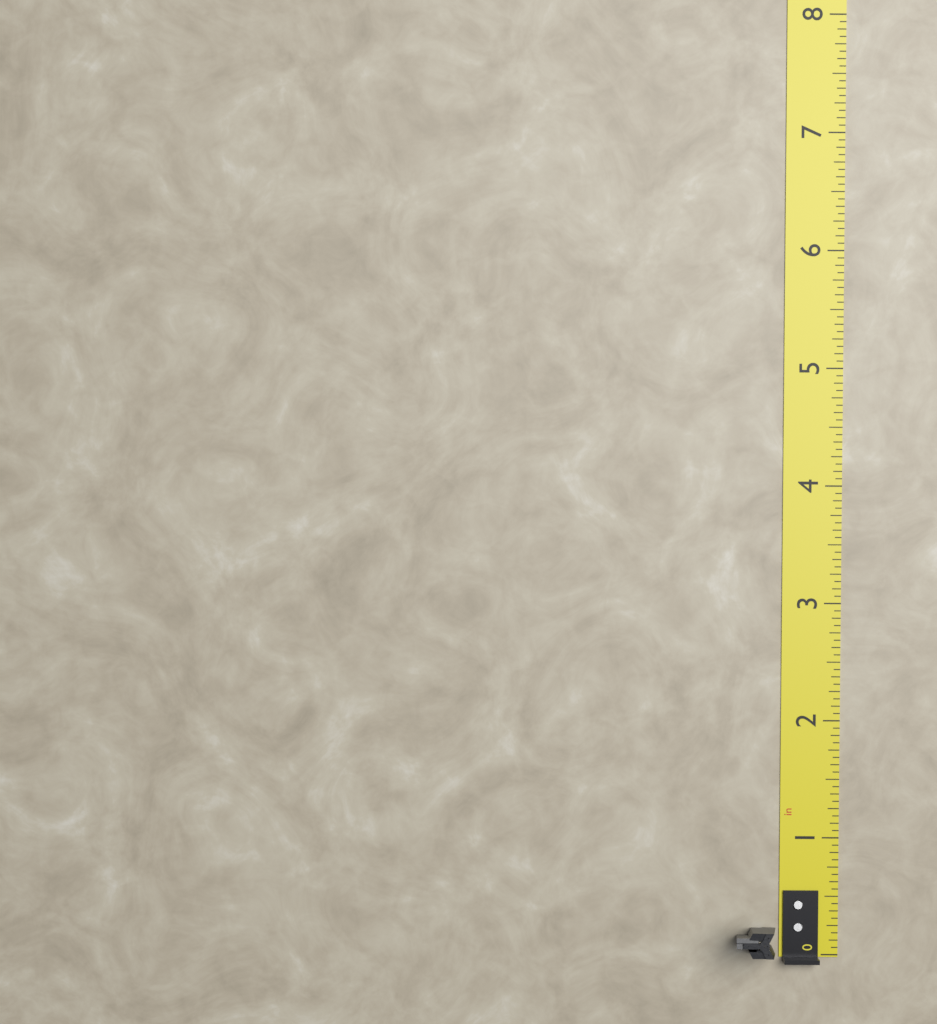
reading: 0.3125 in
